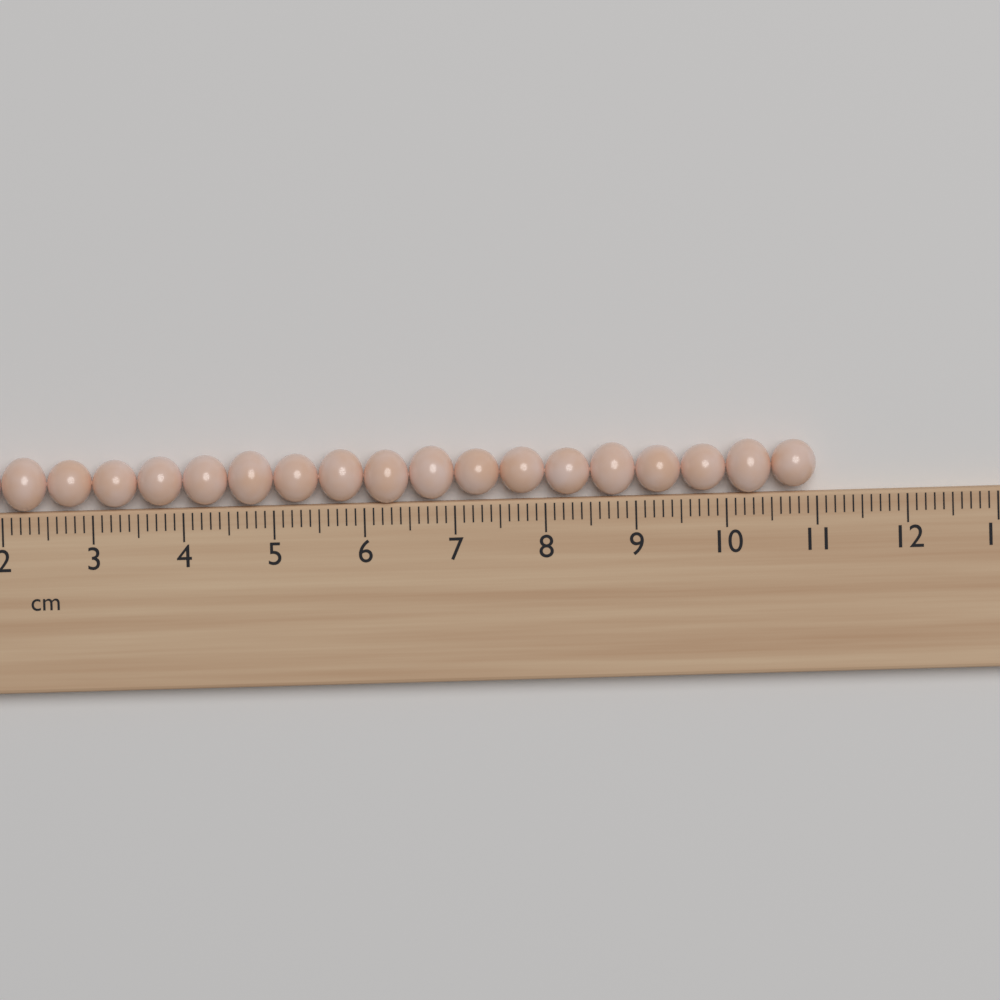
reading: 11.0 cm
